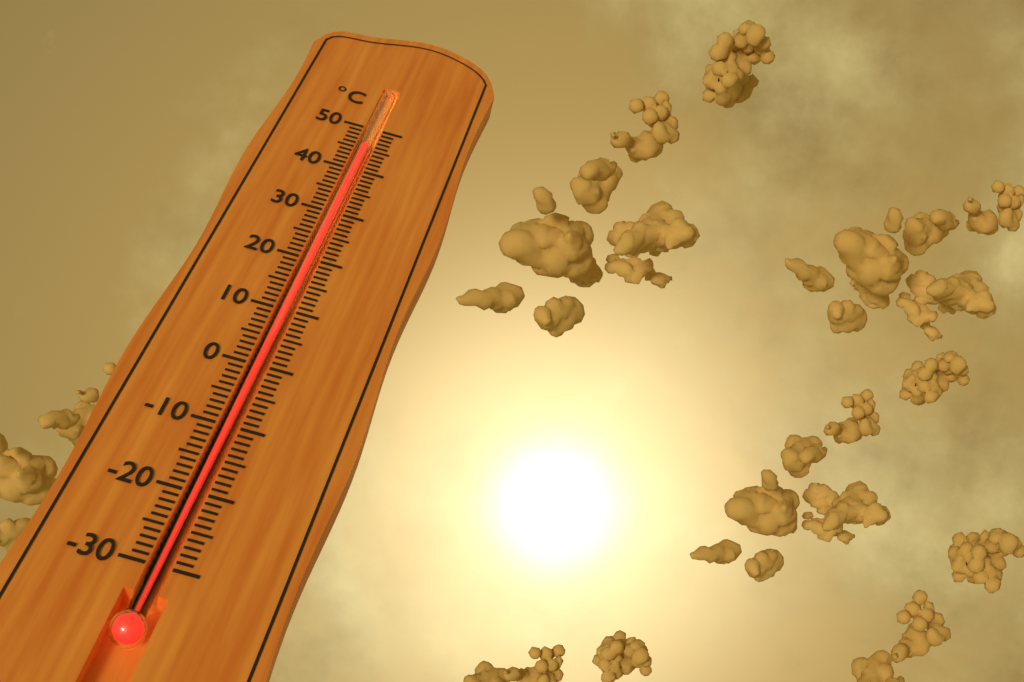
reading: 46 °C
